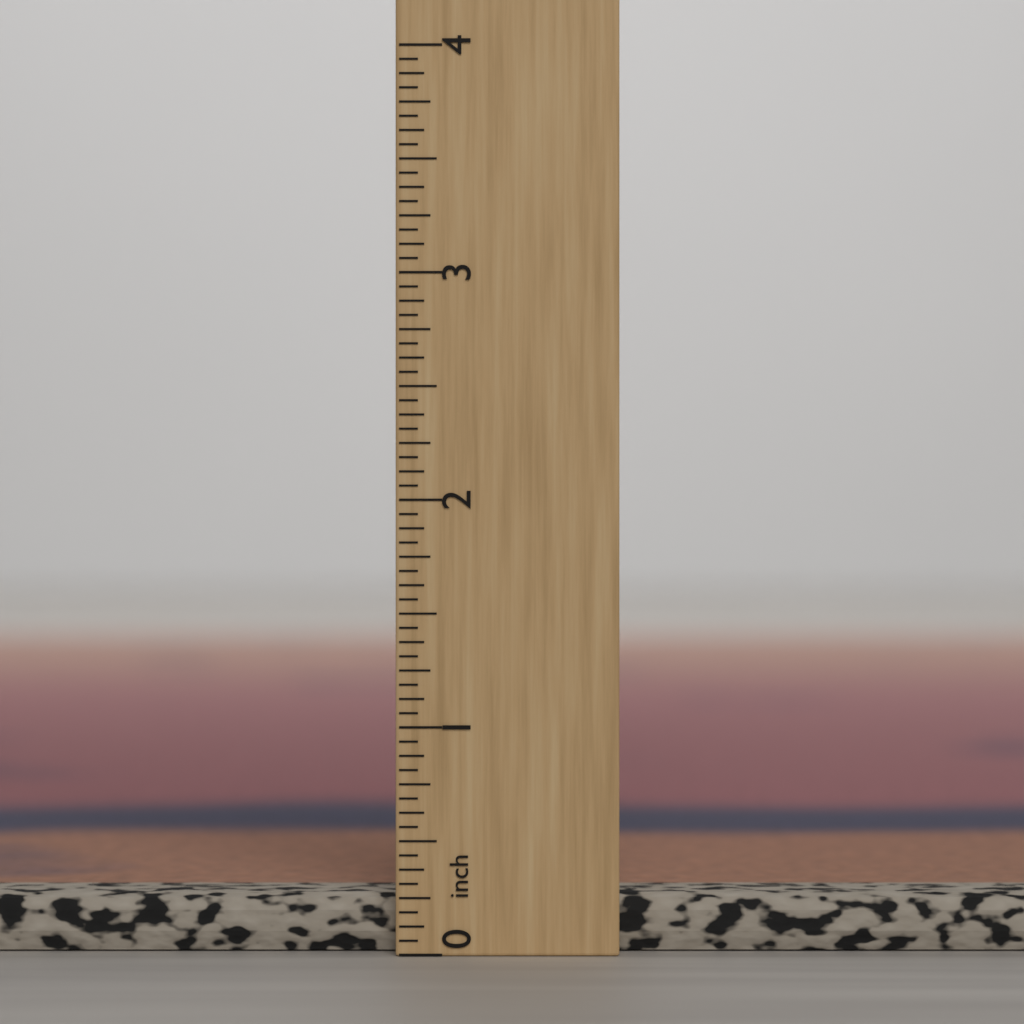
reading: 0.2500 inch
